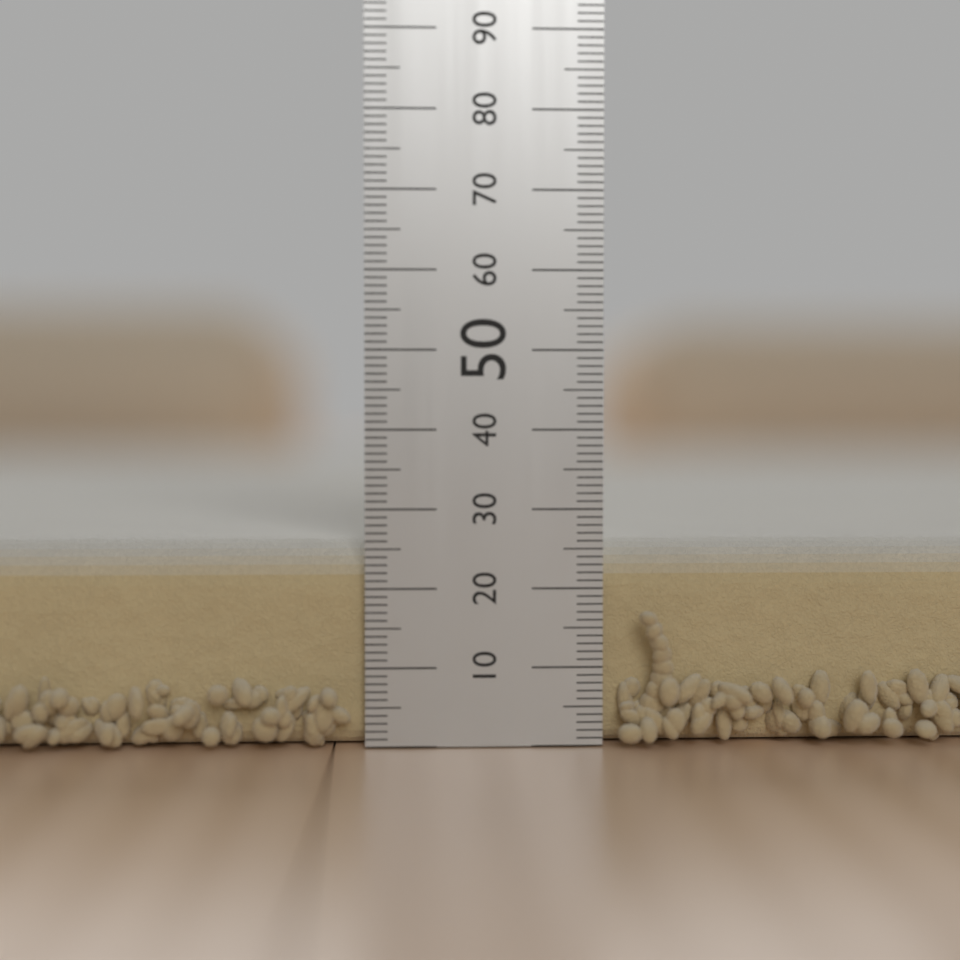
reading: 26 mm
